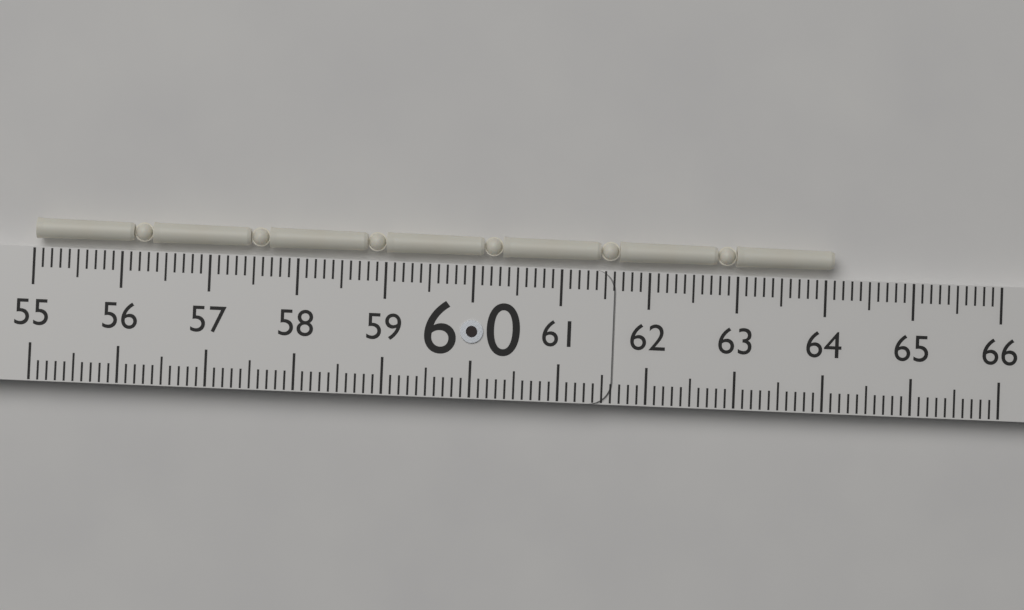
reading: 64.1 (no unit)
